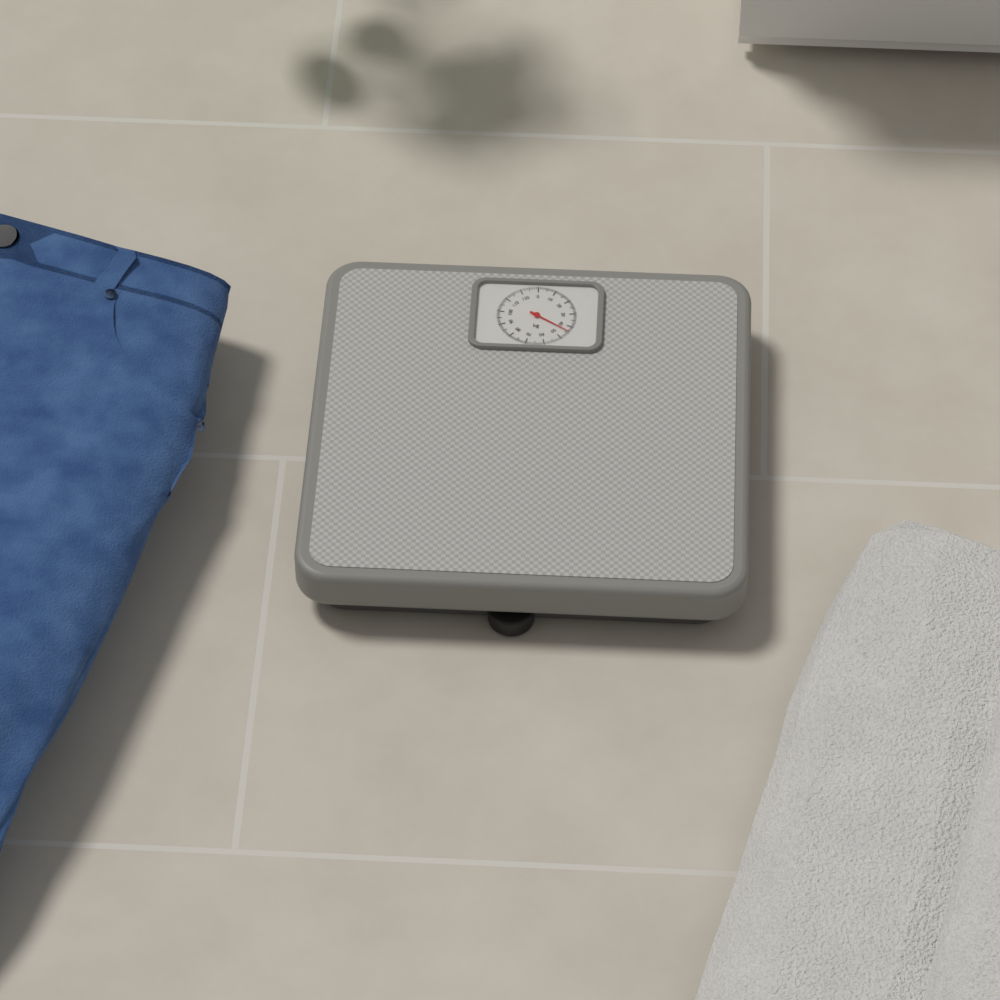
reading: 44 kg
